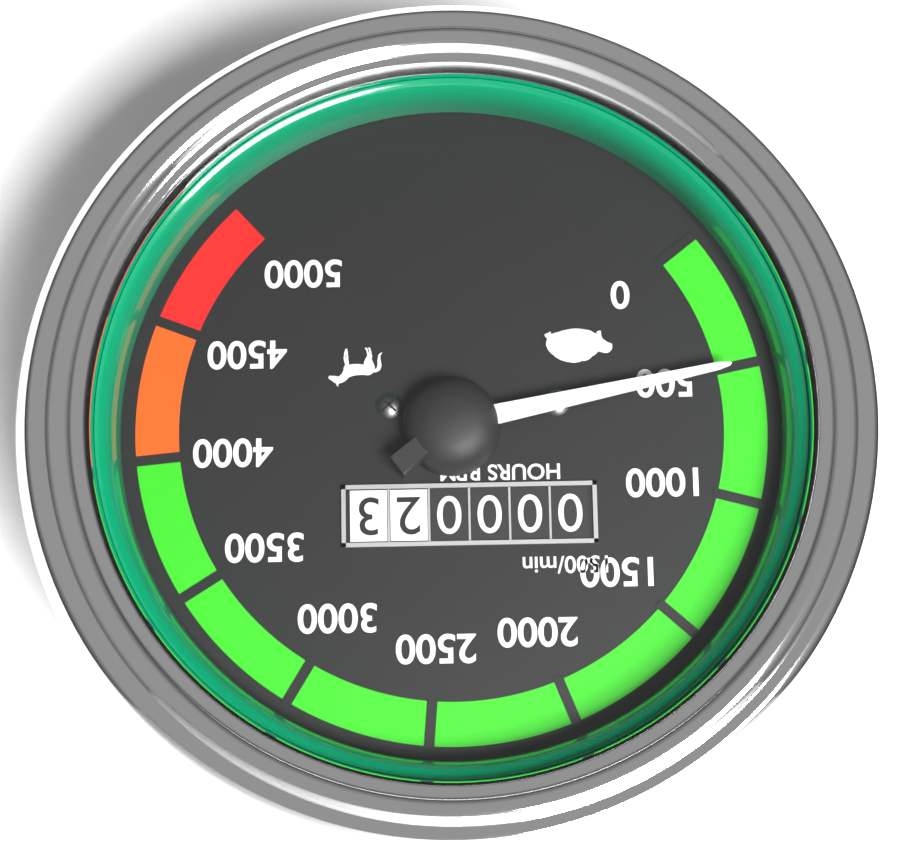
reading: 500 RPM
